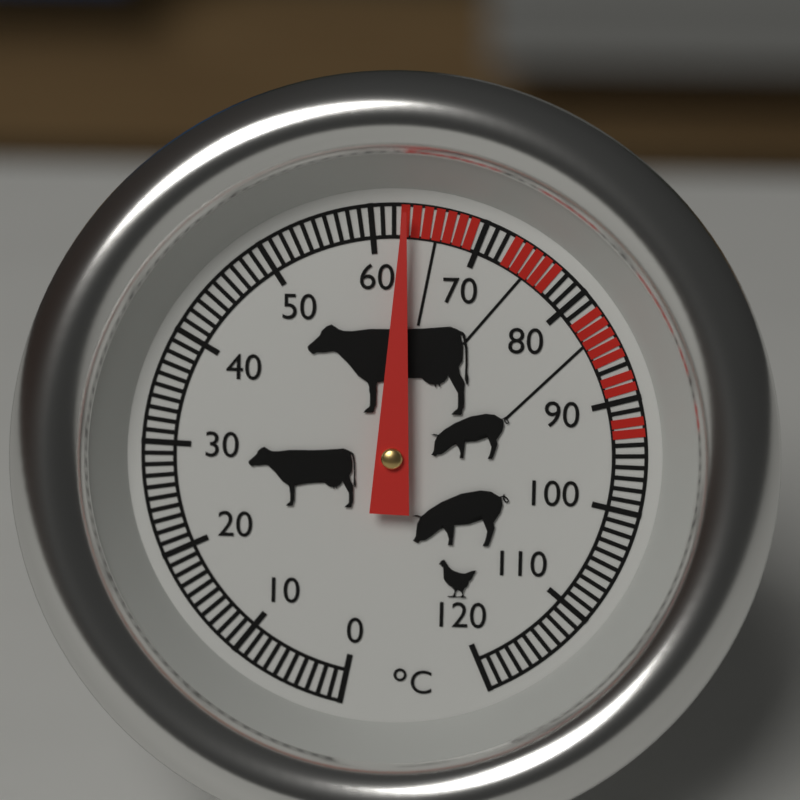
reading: 63 °C
